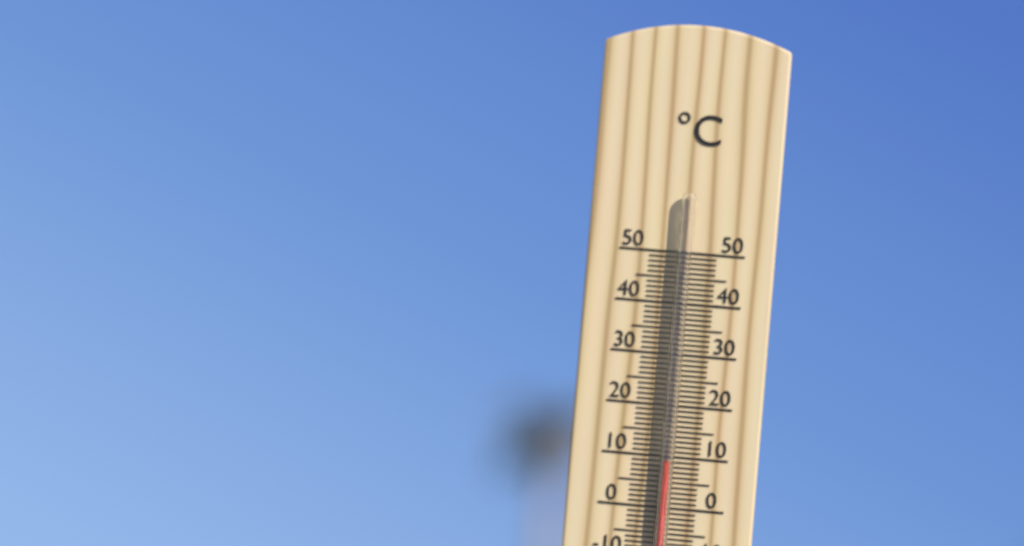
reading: 9 °C
